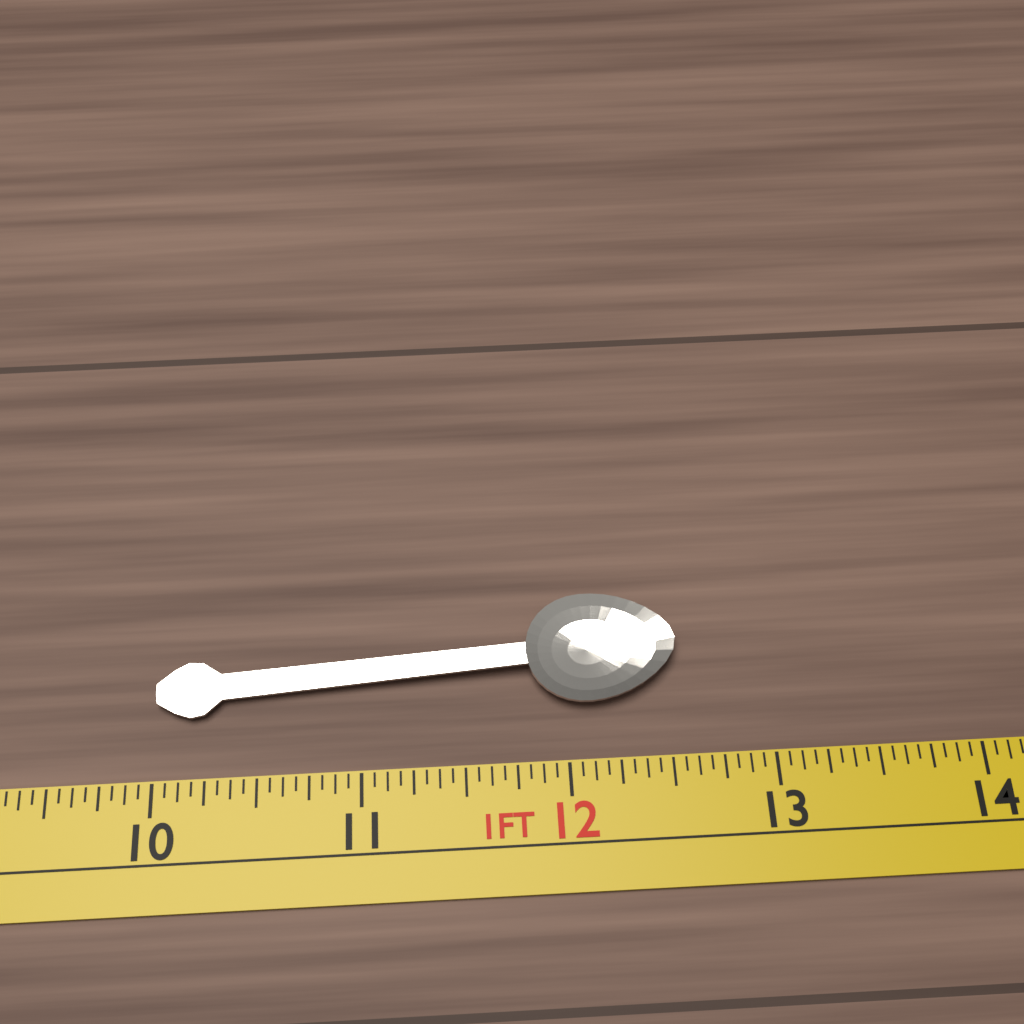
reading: 12.5625 in
